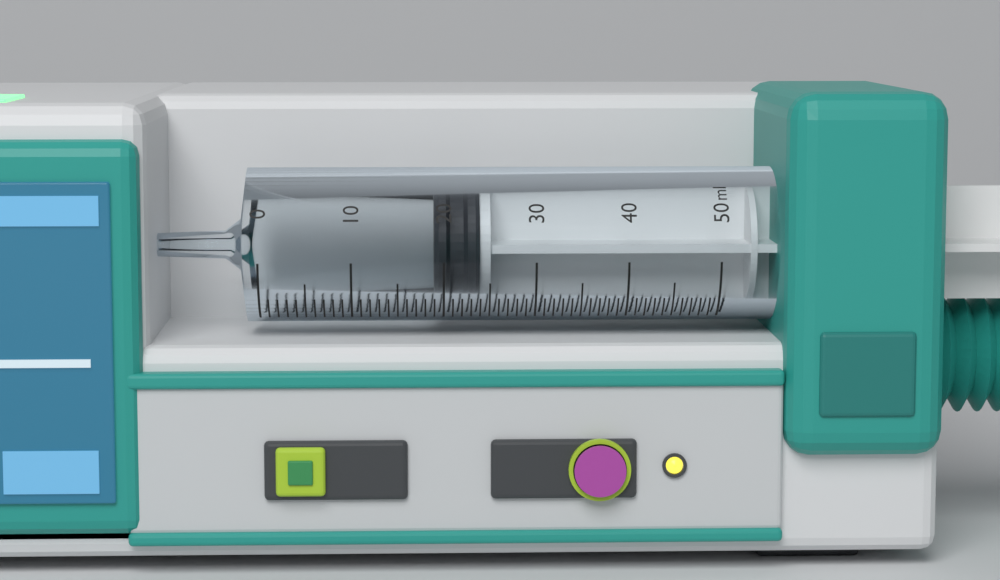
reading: 19 ml
